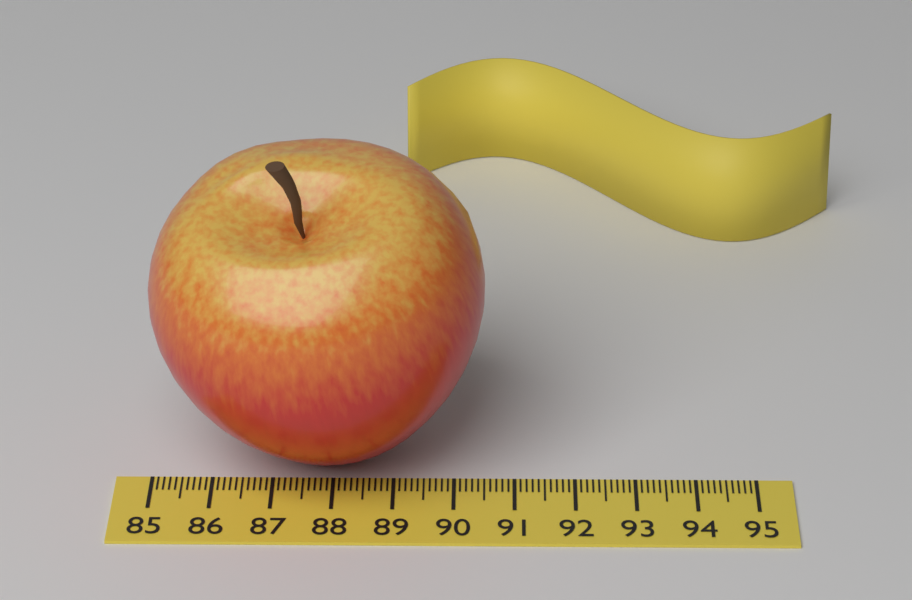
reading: 90.5 (no unit)
